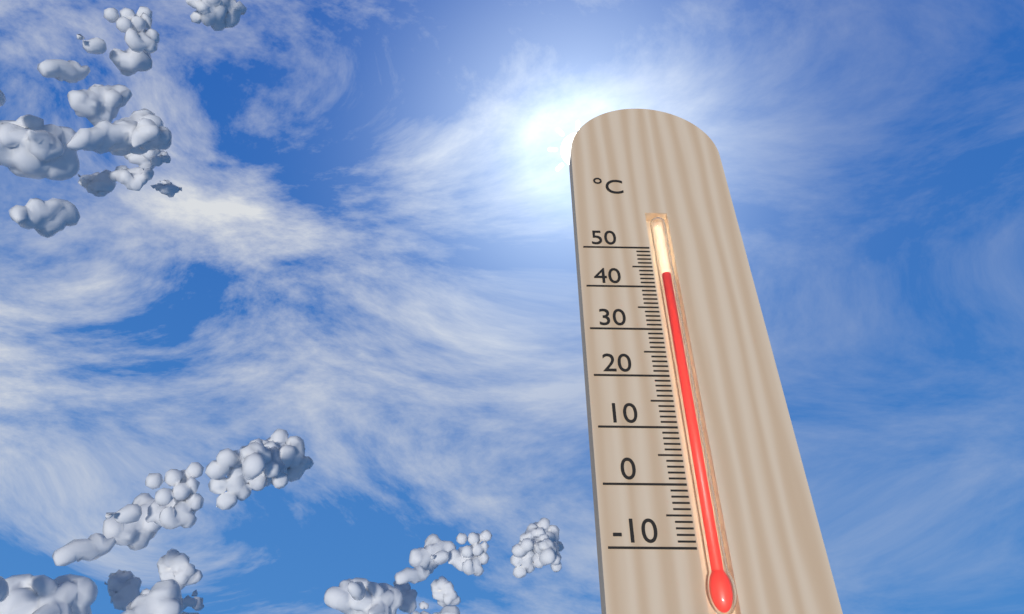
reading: 43 °C
